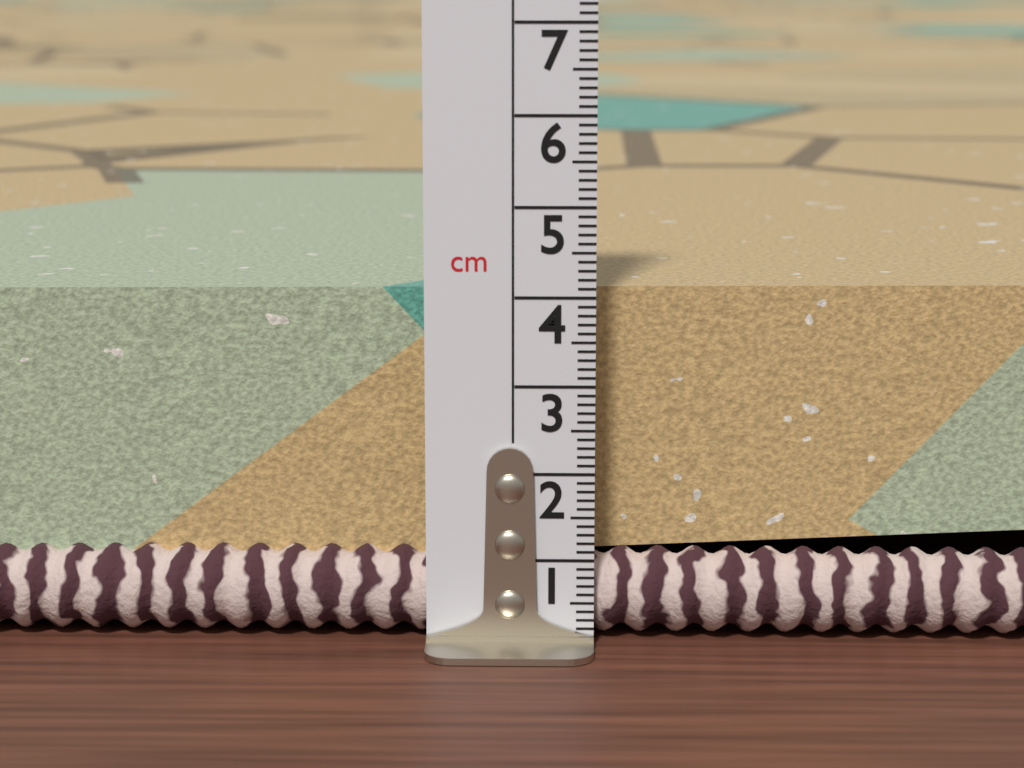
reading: 4.0 cm
